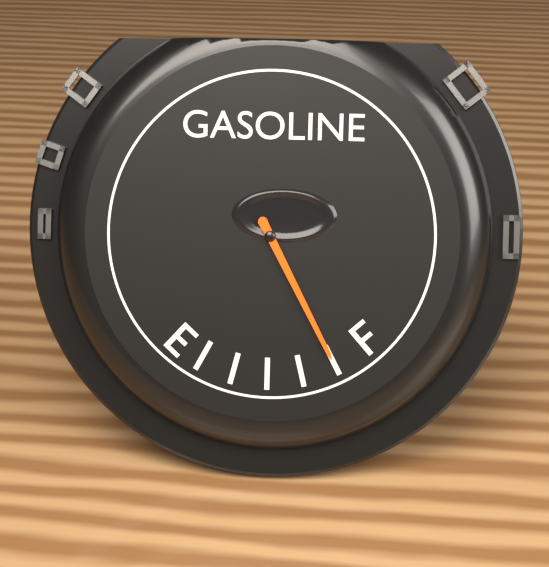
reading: 0.833335 (no unit)
